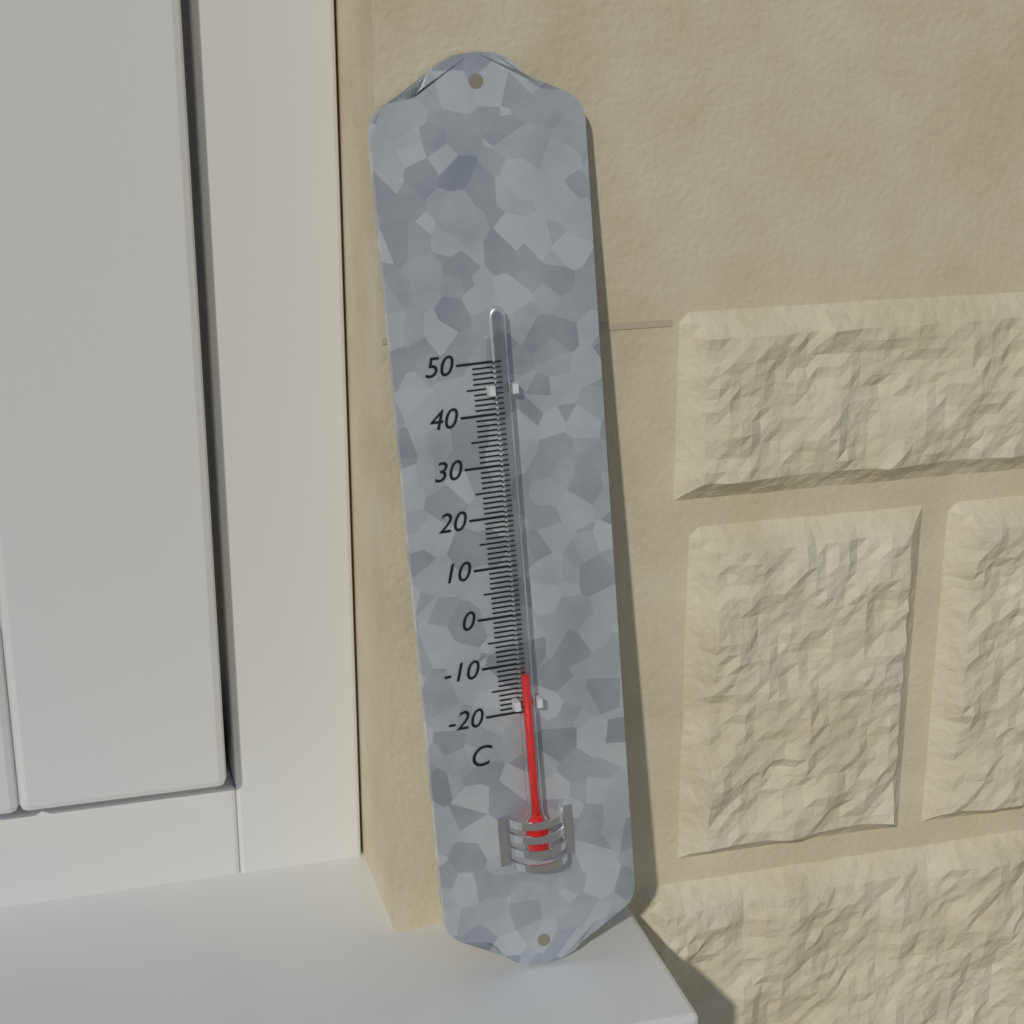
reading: -12 °C
